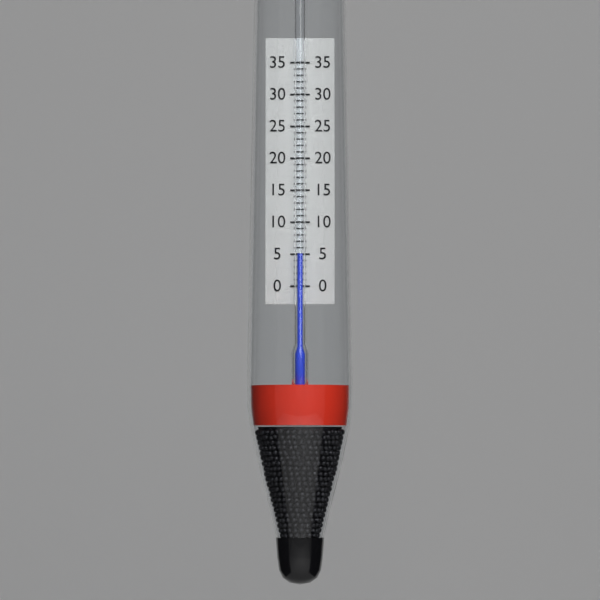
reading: 5 (no unit)
